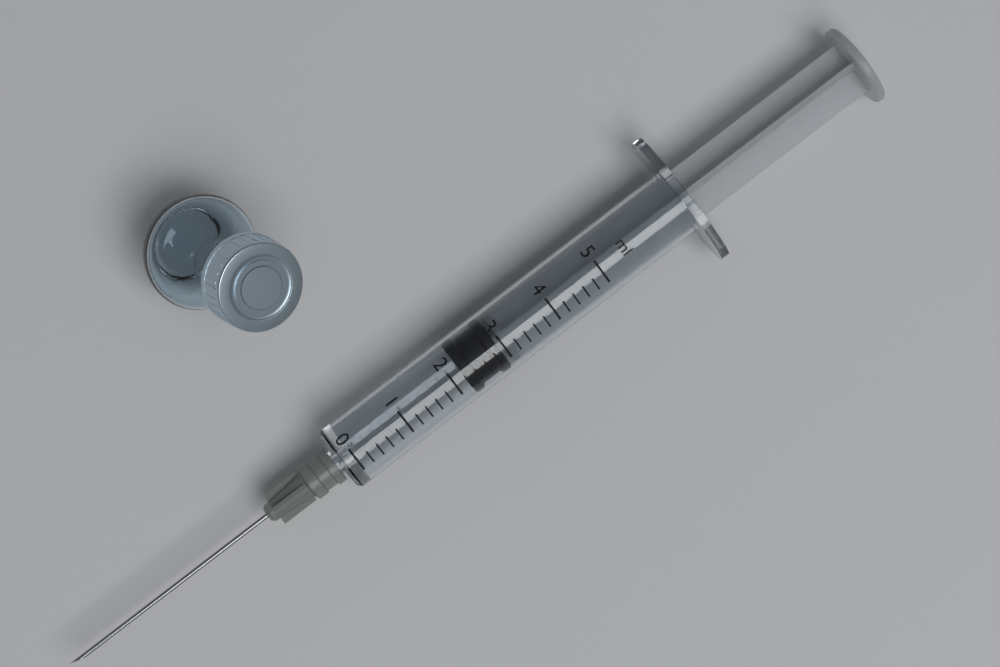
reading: 2.2 ml
